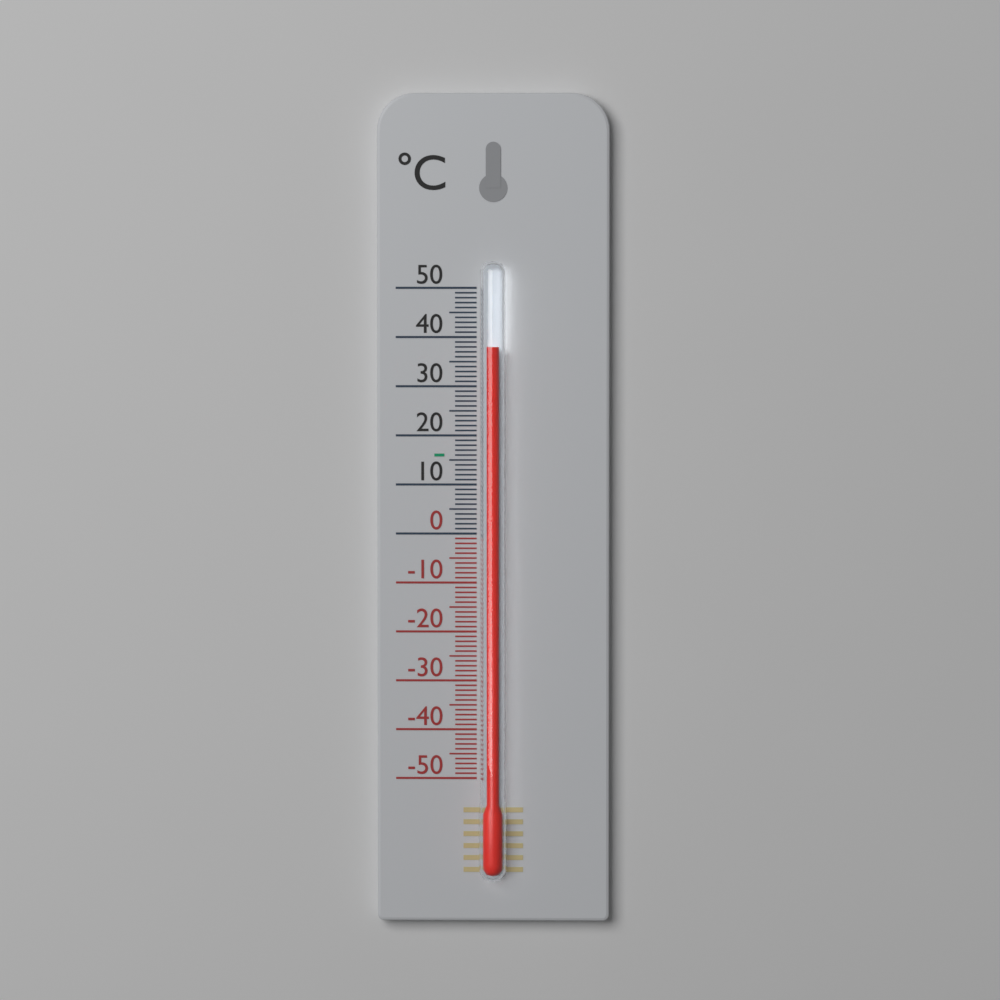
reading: 38 °C
